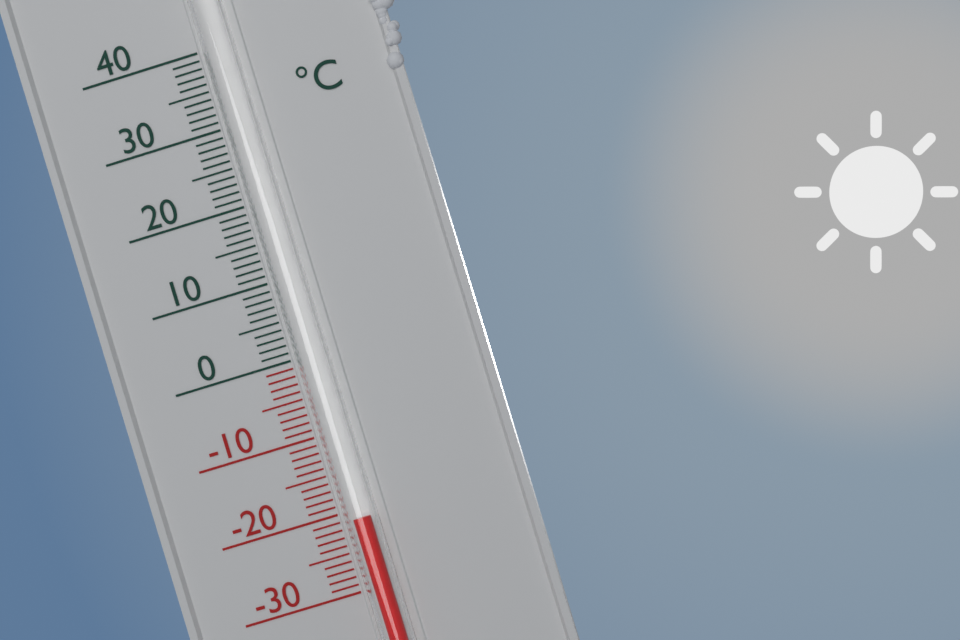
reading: -21 °C
